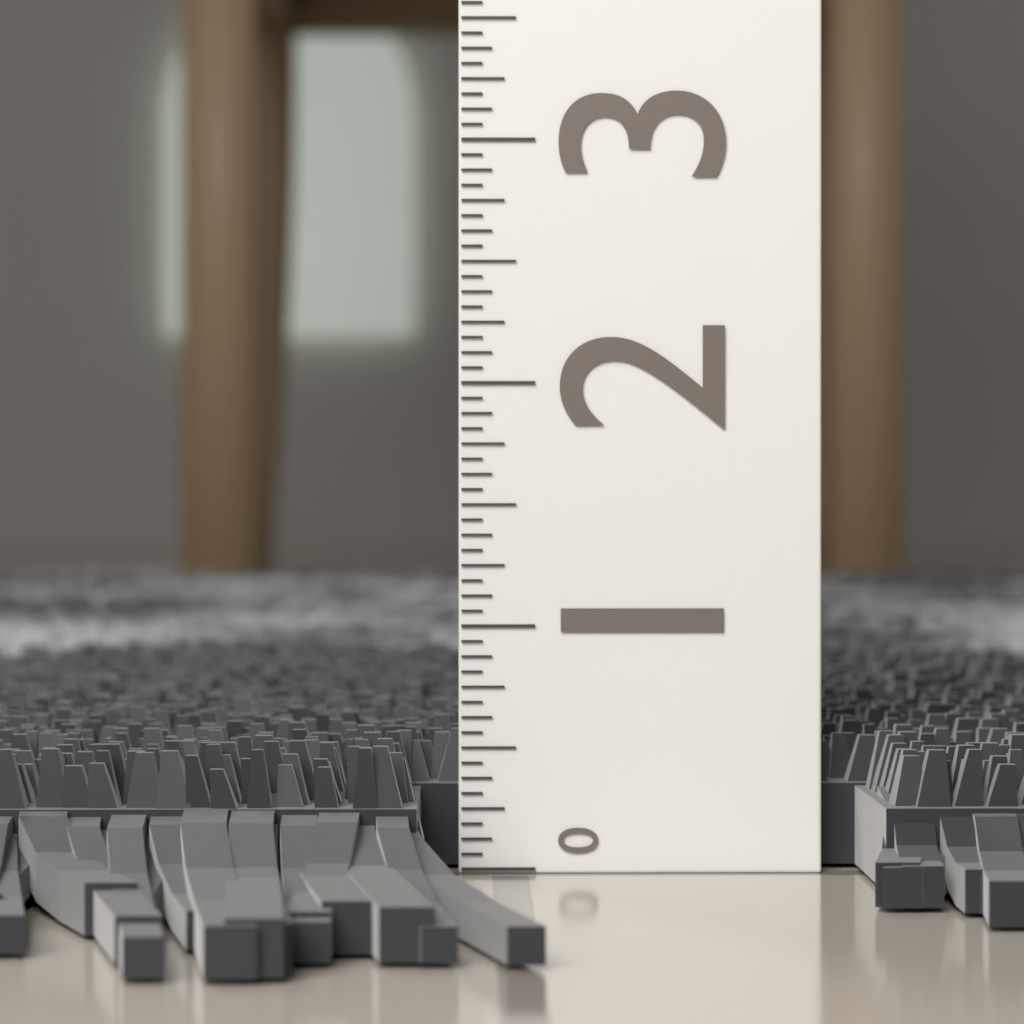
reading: 0.5625 (no unit)
